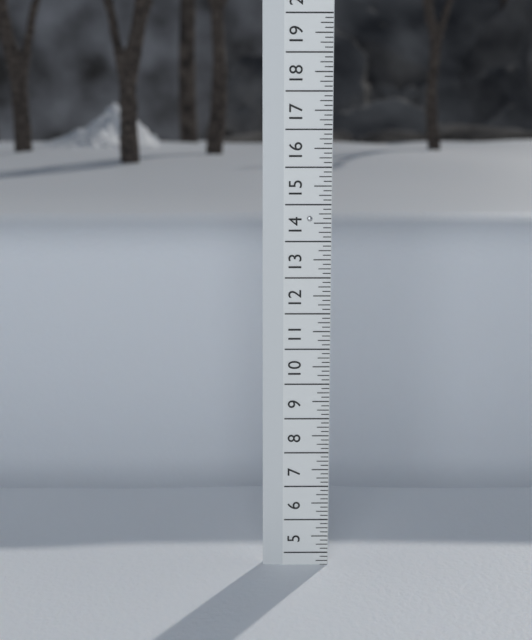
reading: 4.625 (no unit)
